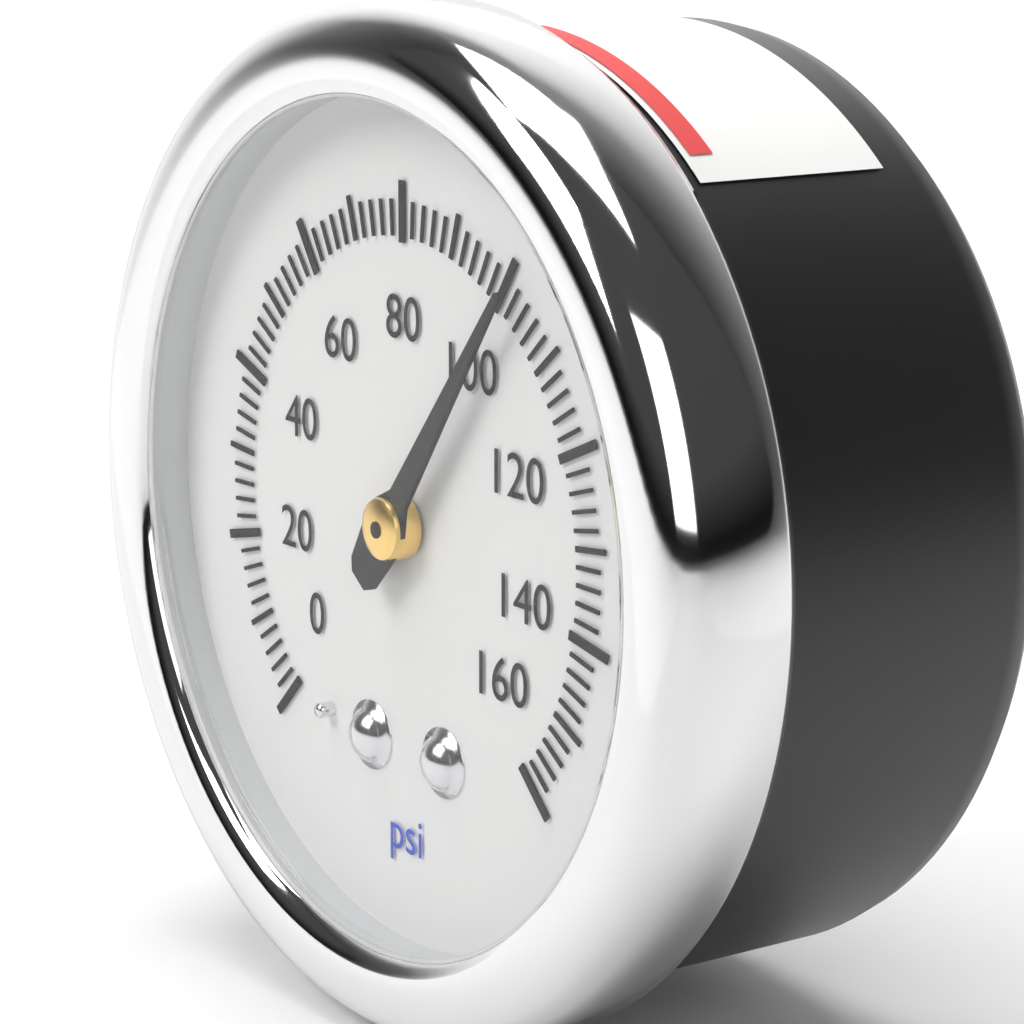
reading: 102 psi
